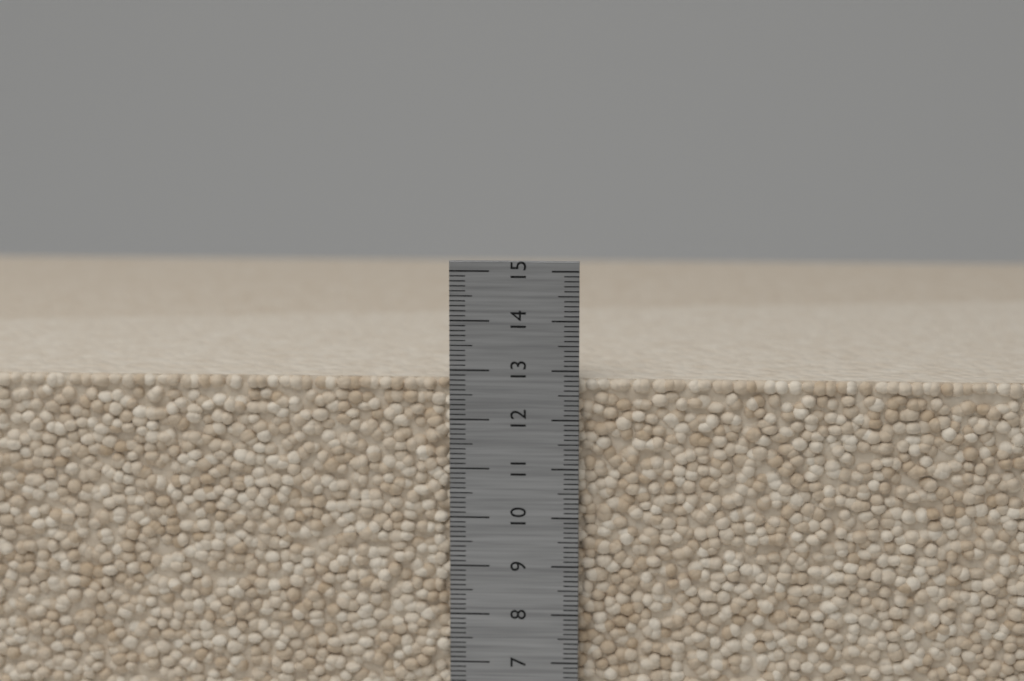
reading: 12.8 cm
